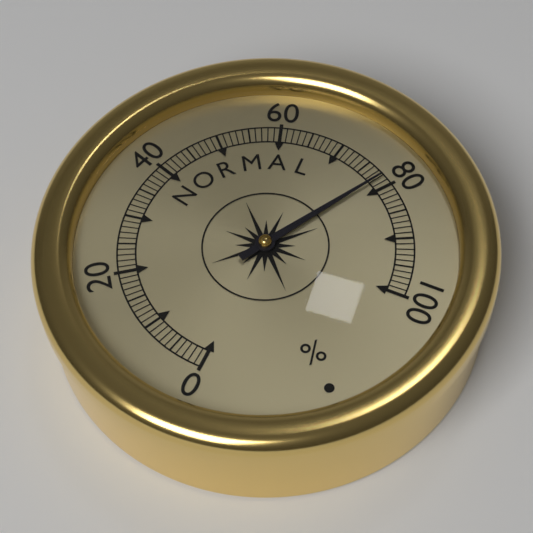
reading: 78 %
